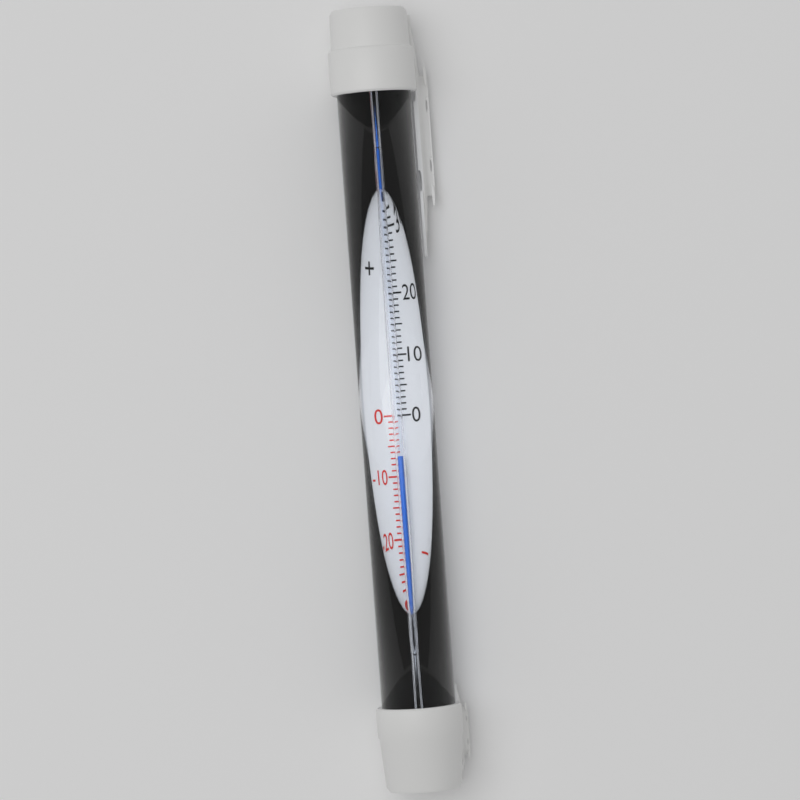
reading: -7 °C
